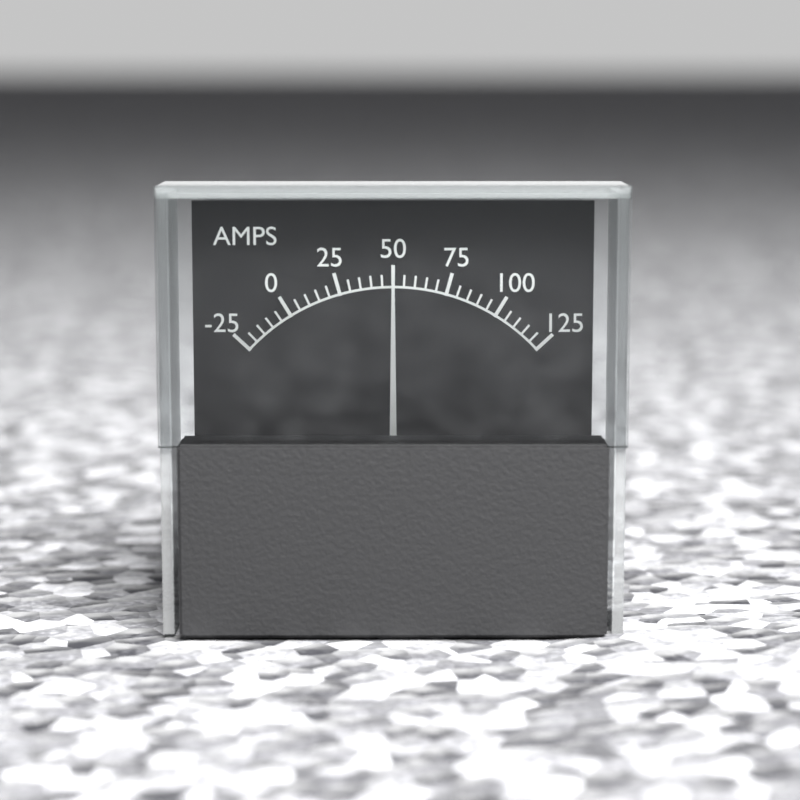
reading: 50 A
